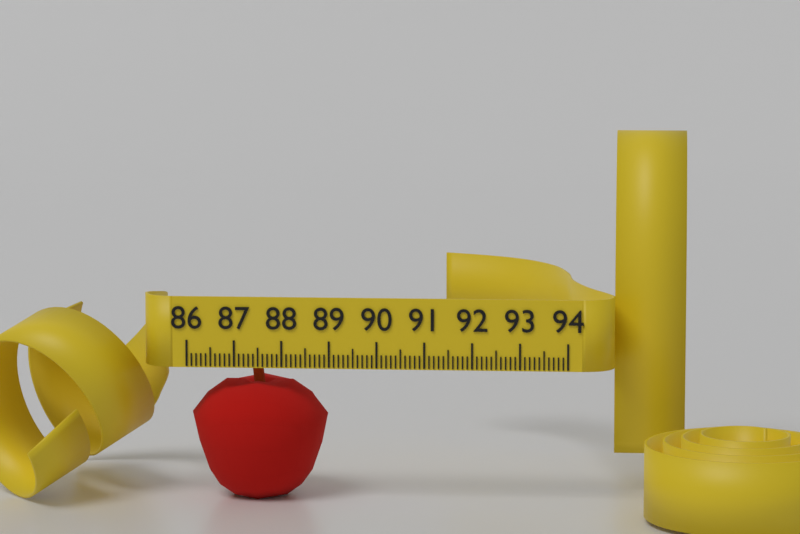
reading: 88.9 (no unit)
